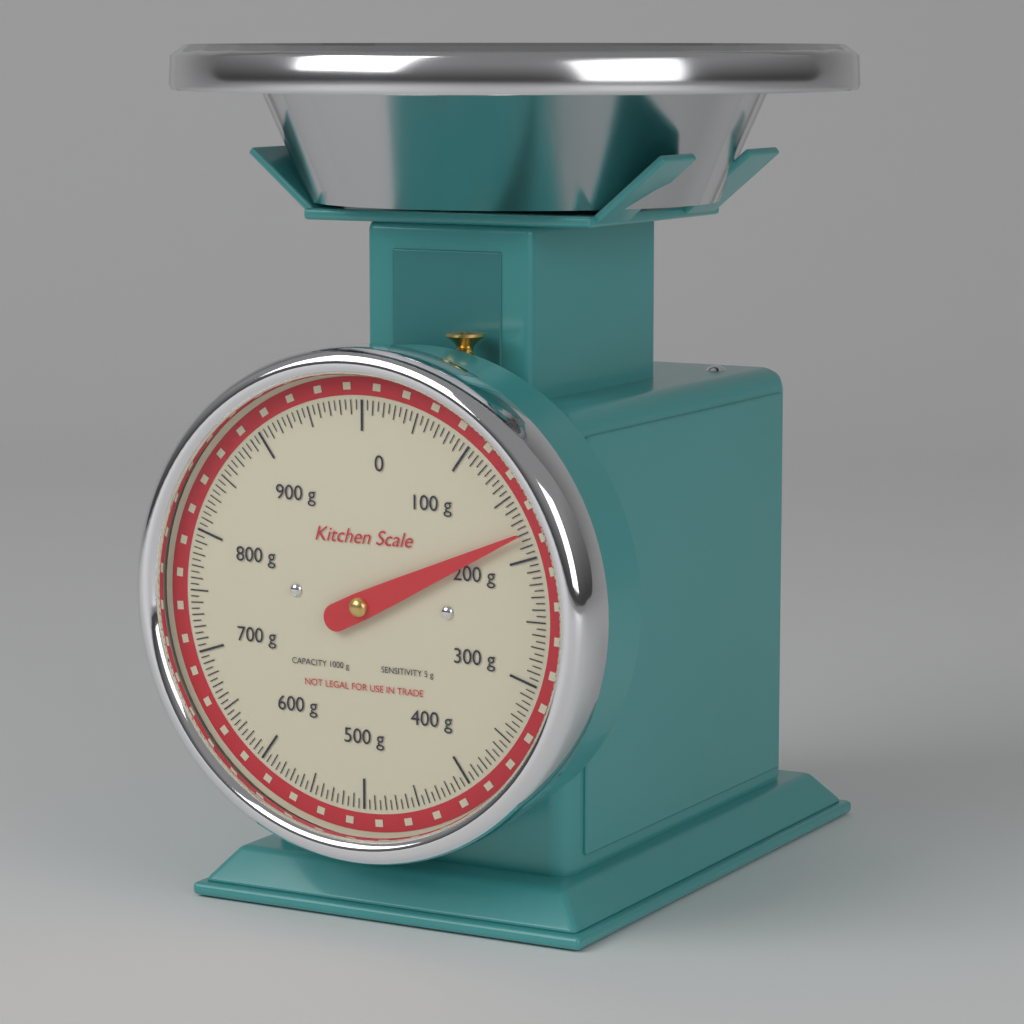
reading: 180 g
